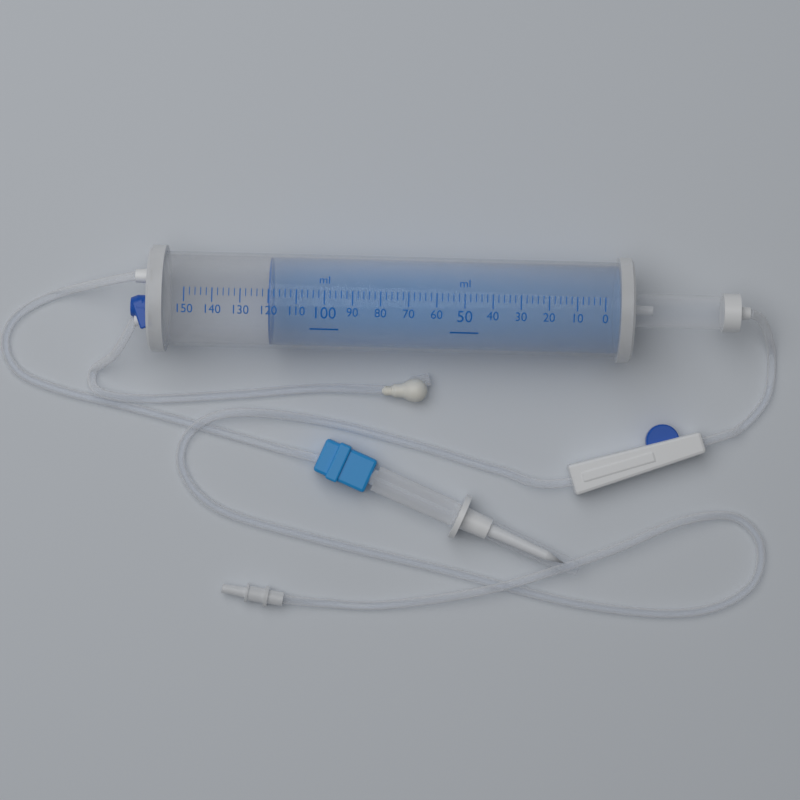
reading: 120 ml
